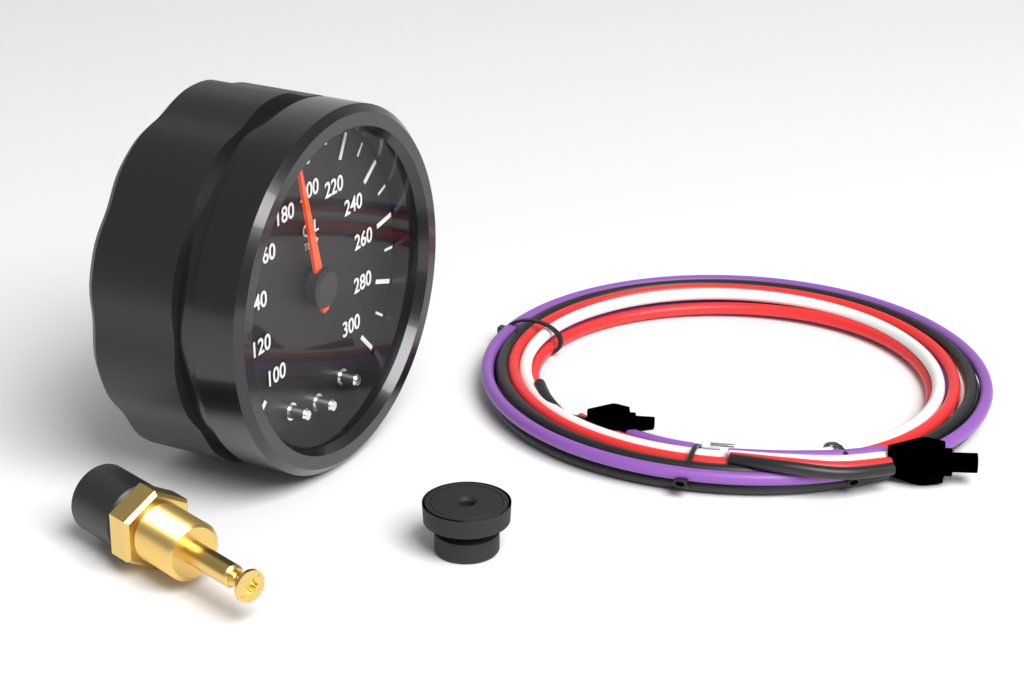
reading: 190 (no unit)
